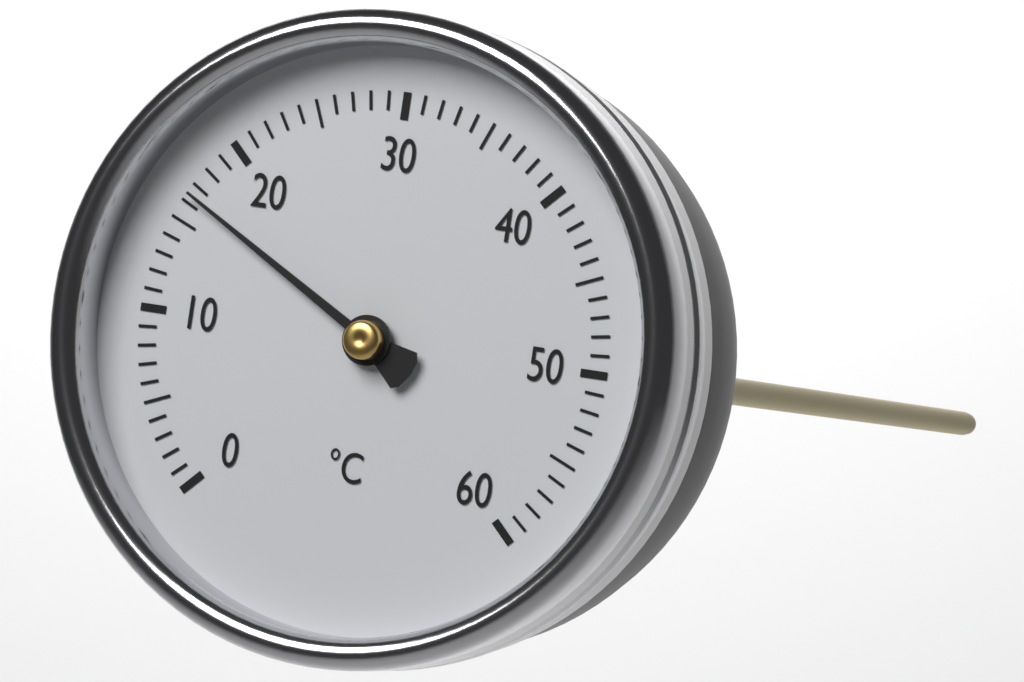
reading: 16.5 °C
